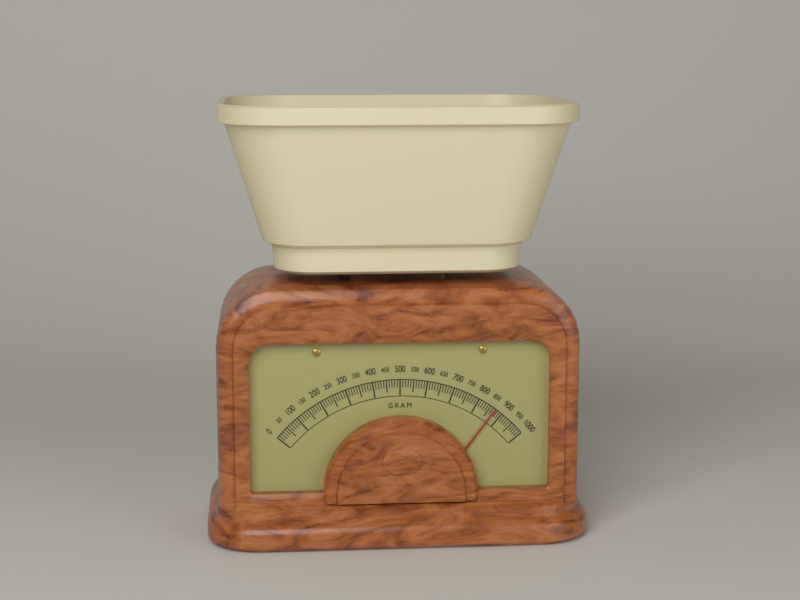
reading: 870 g
